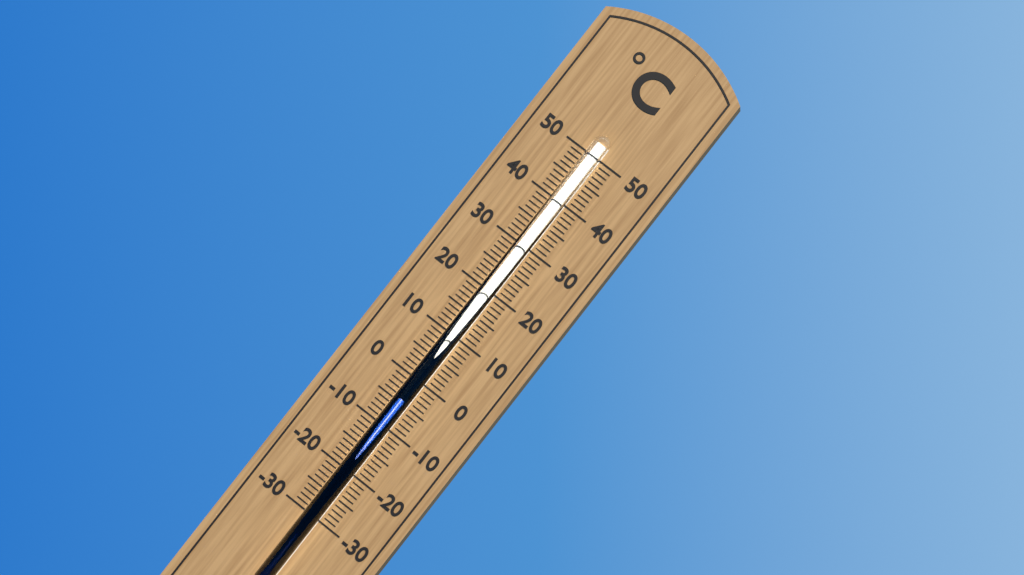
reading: -4 °C
